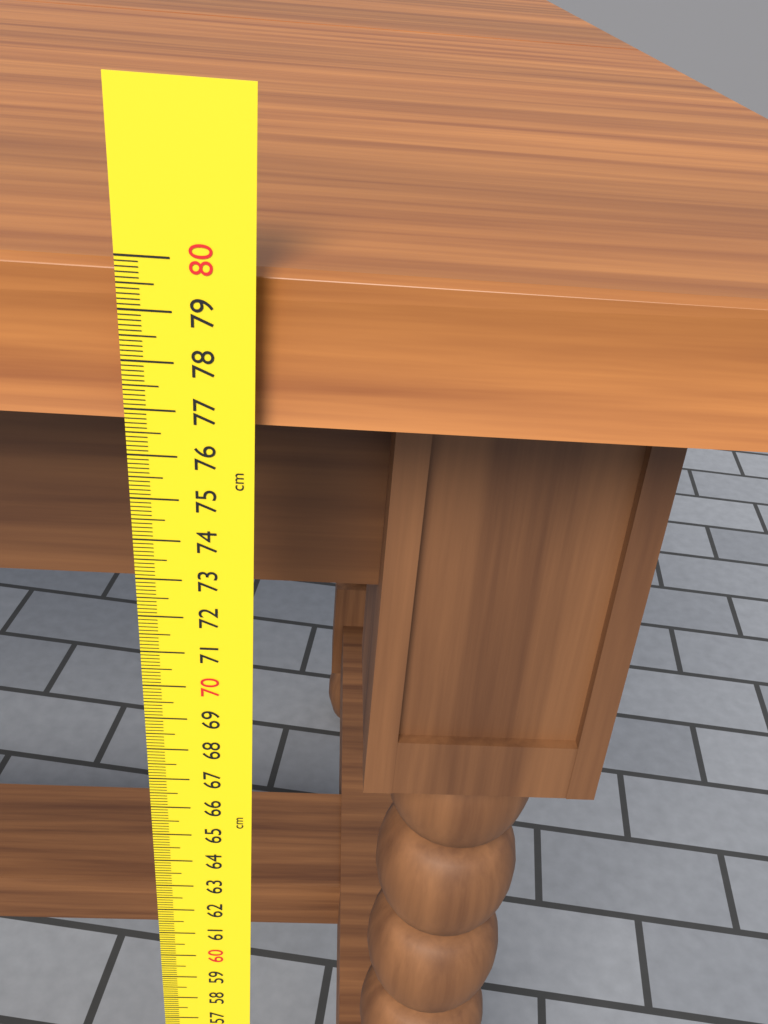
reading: 79.7 cm
